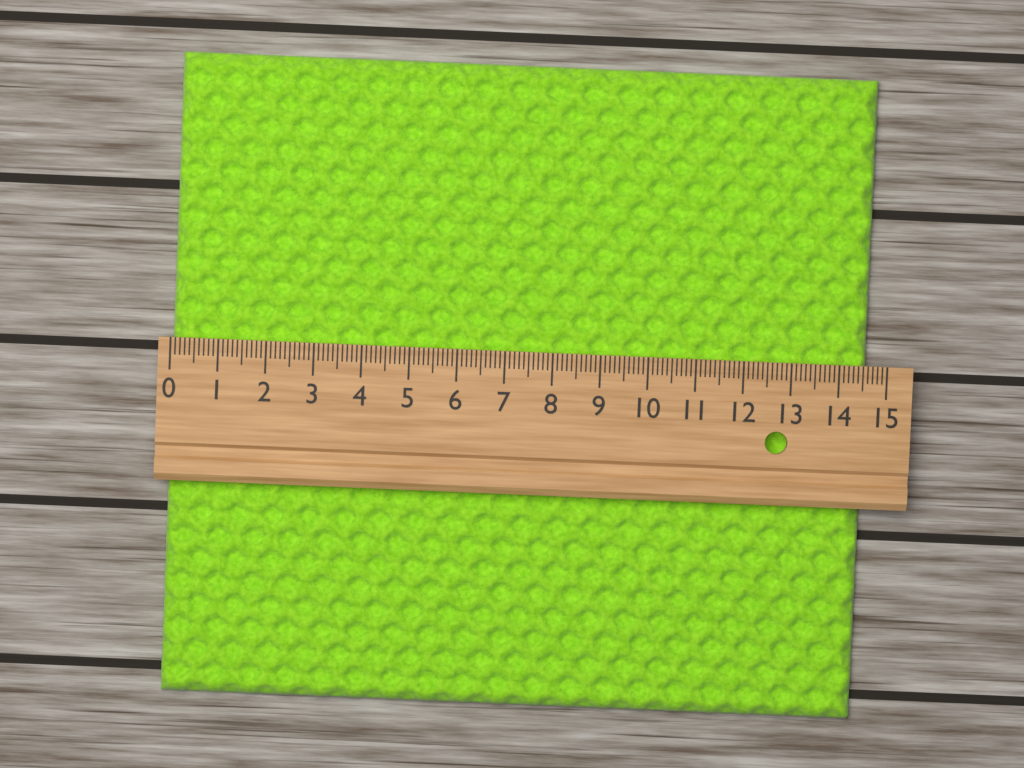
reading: 14.6 (no unit)
